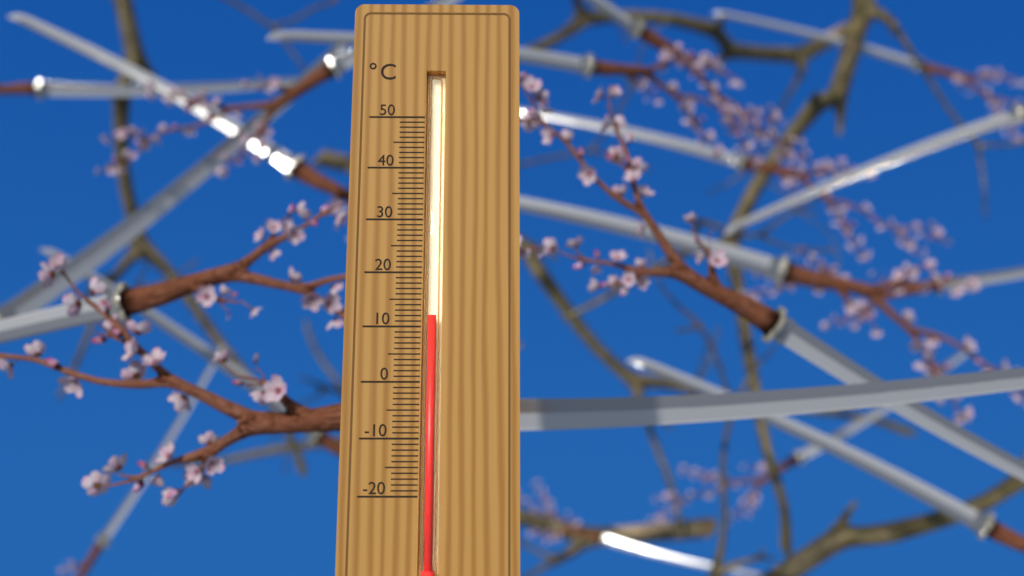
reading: 12 °C
